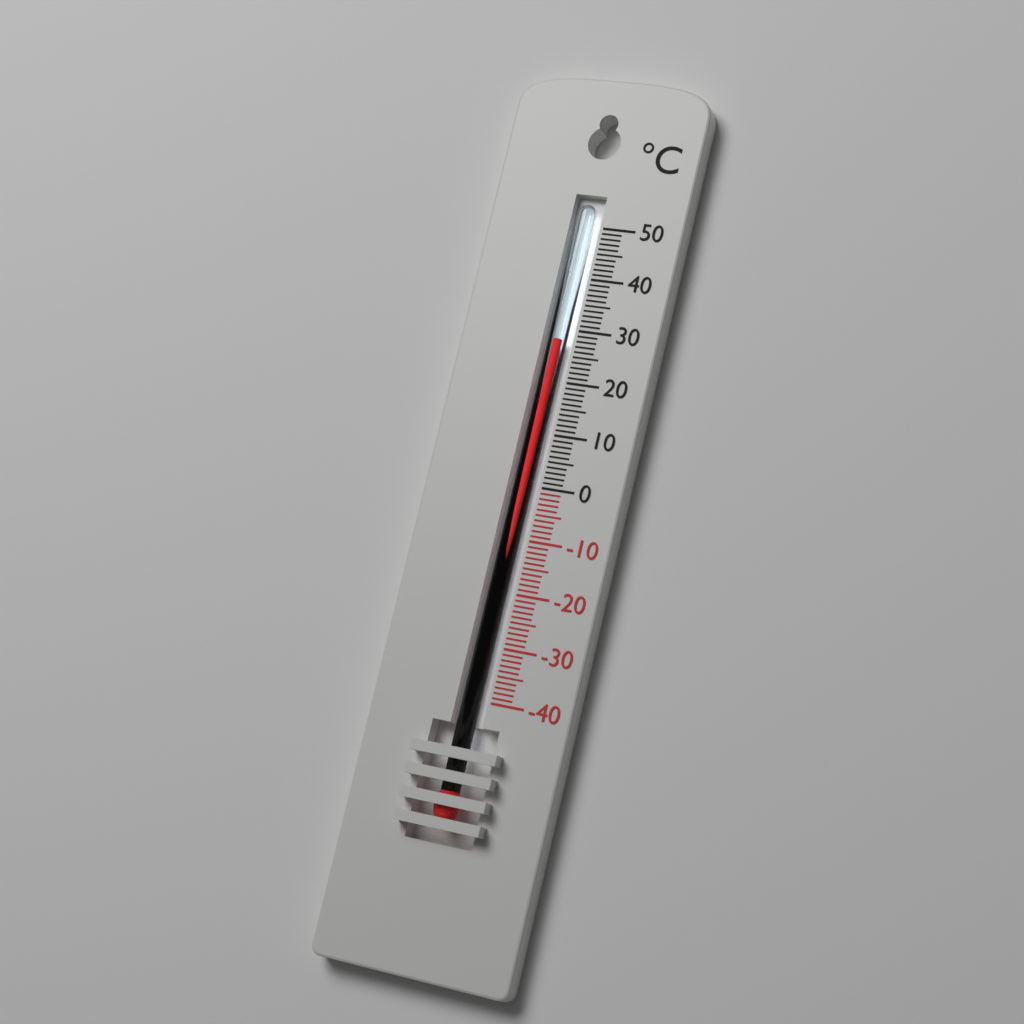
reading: 28 °C
